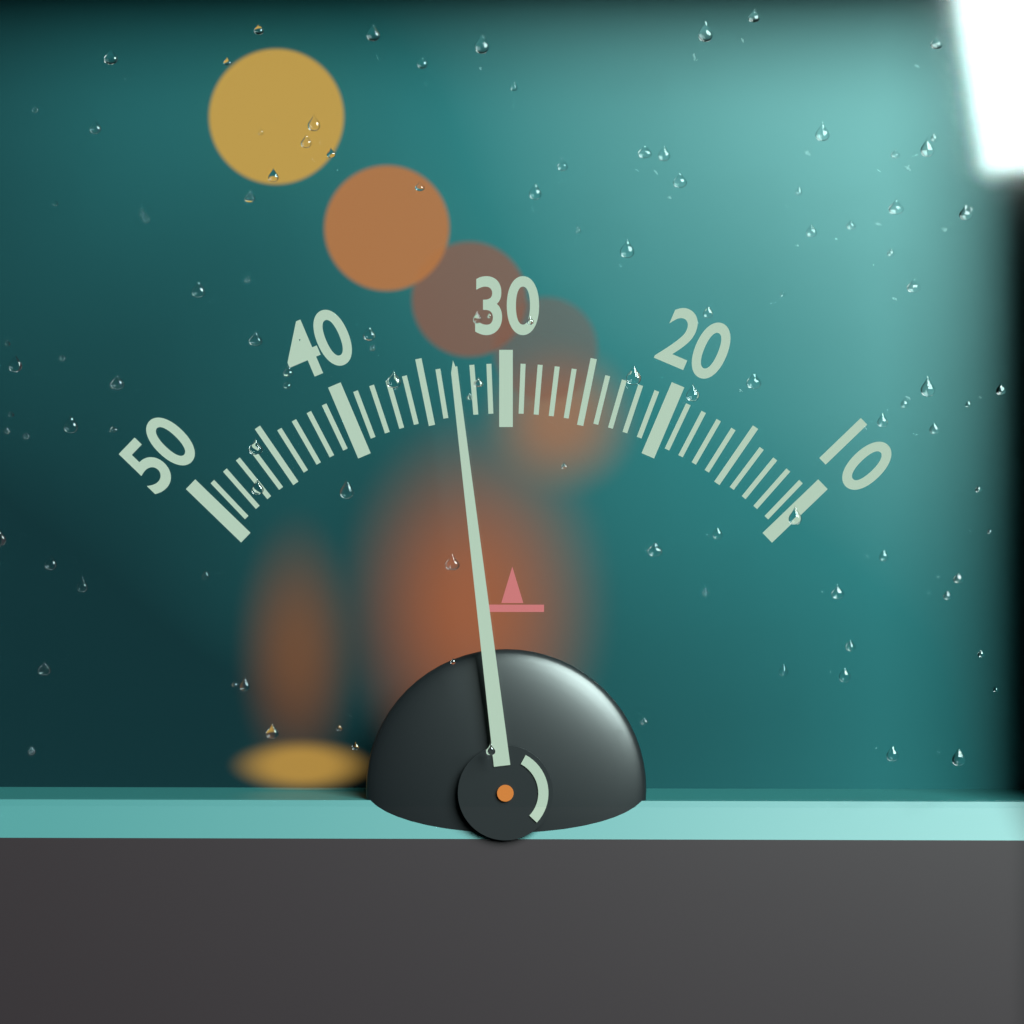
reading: 33 (no unit)
